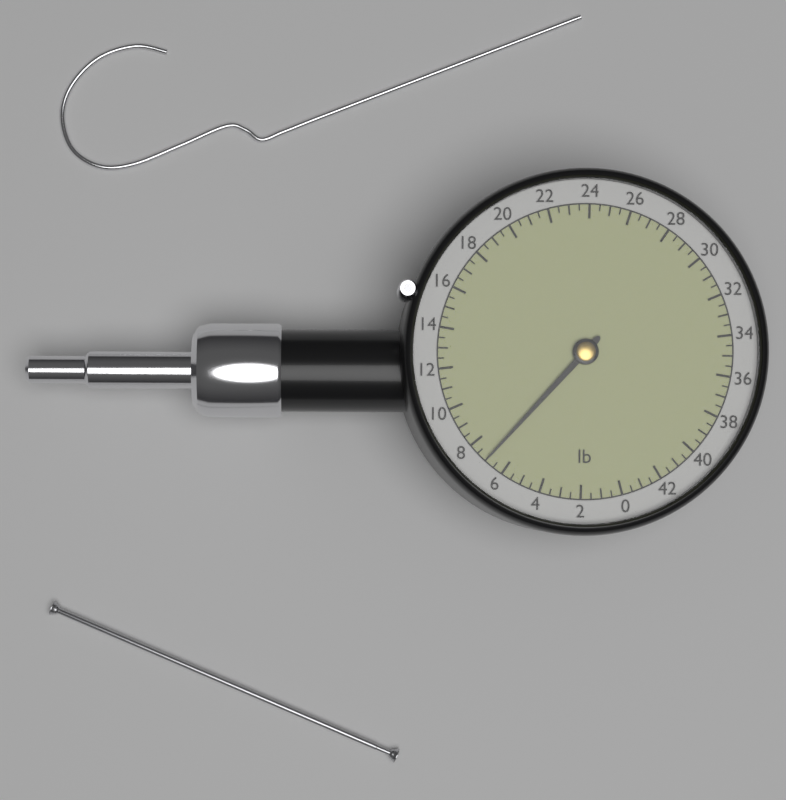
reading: 7.0 lb
